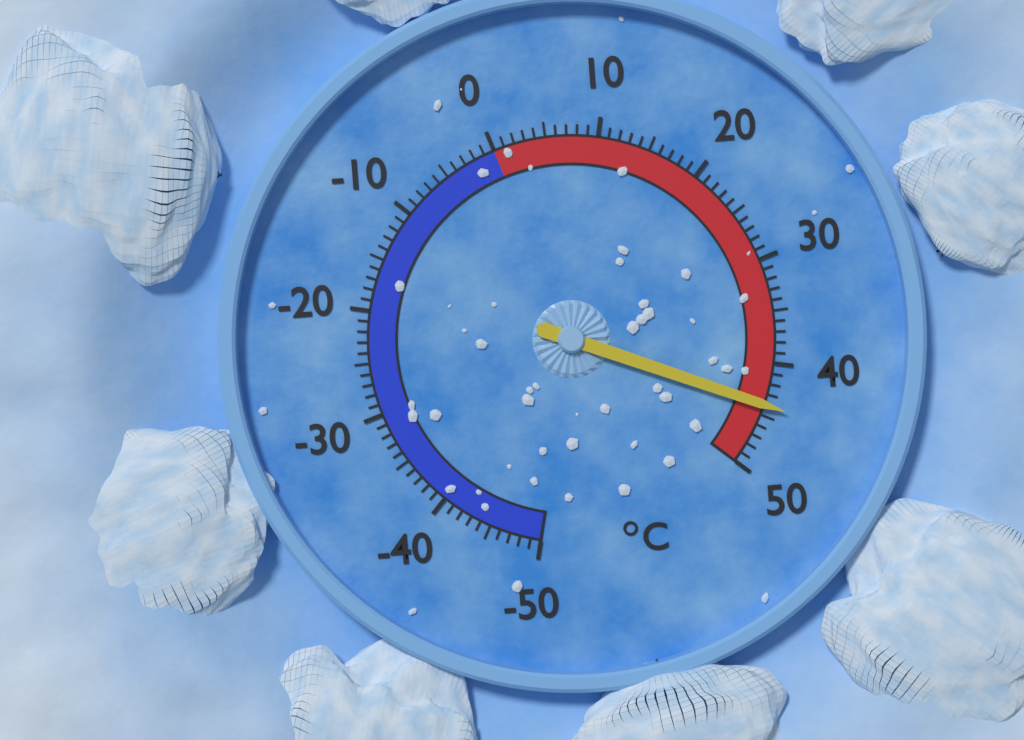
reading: 44 °C
